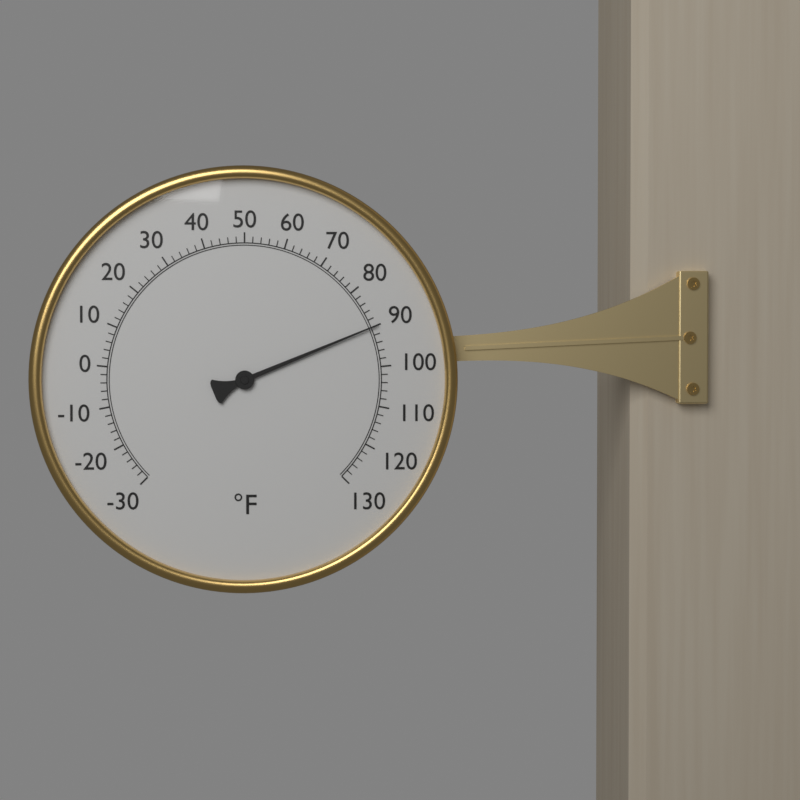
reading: 90 °F
